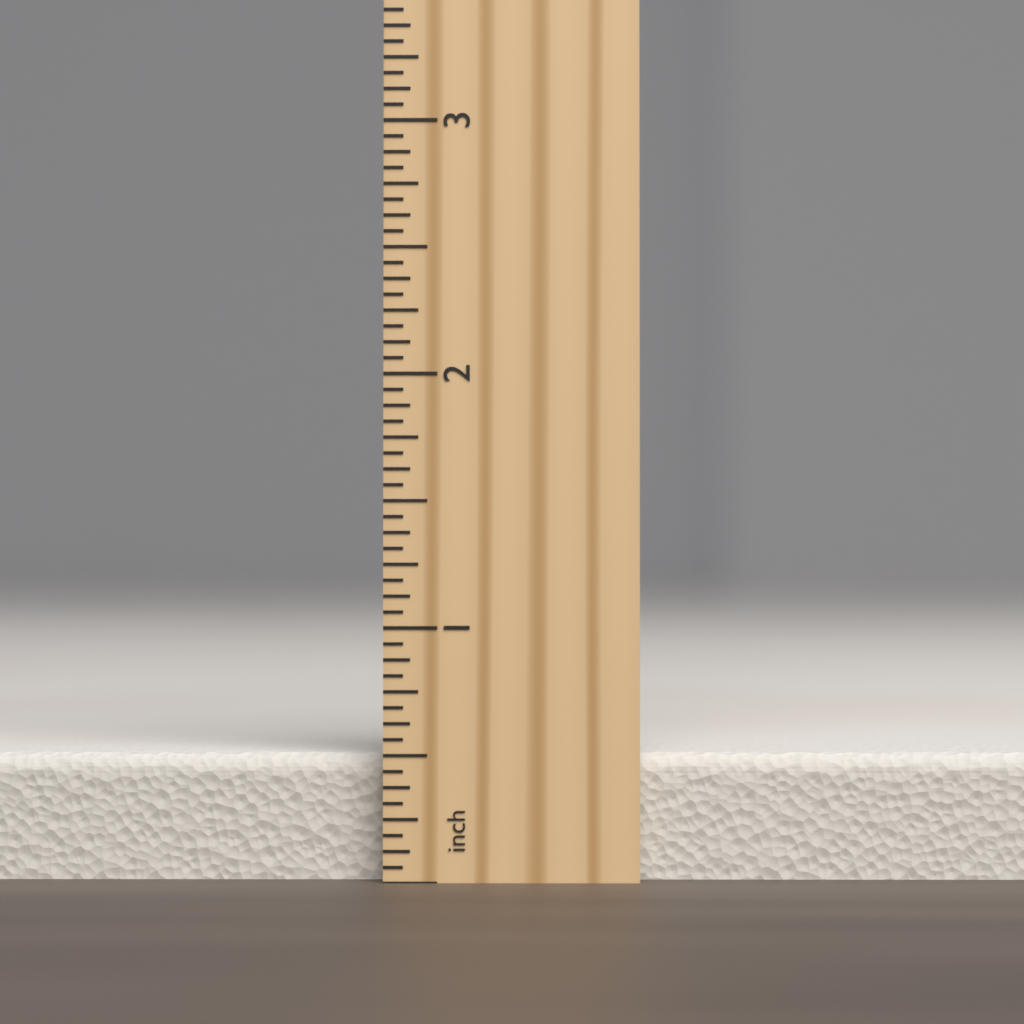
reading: 0.5000 inch
